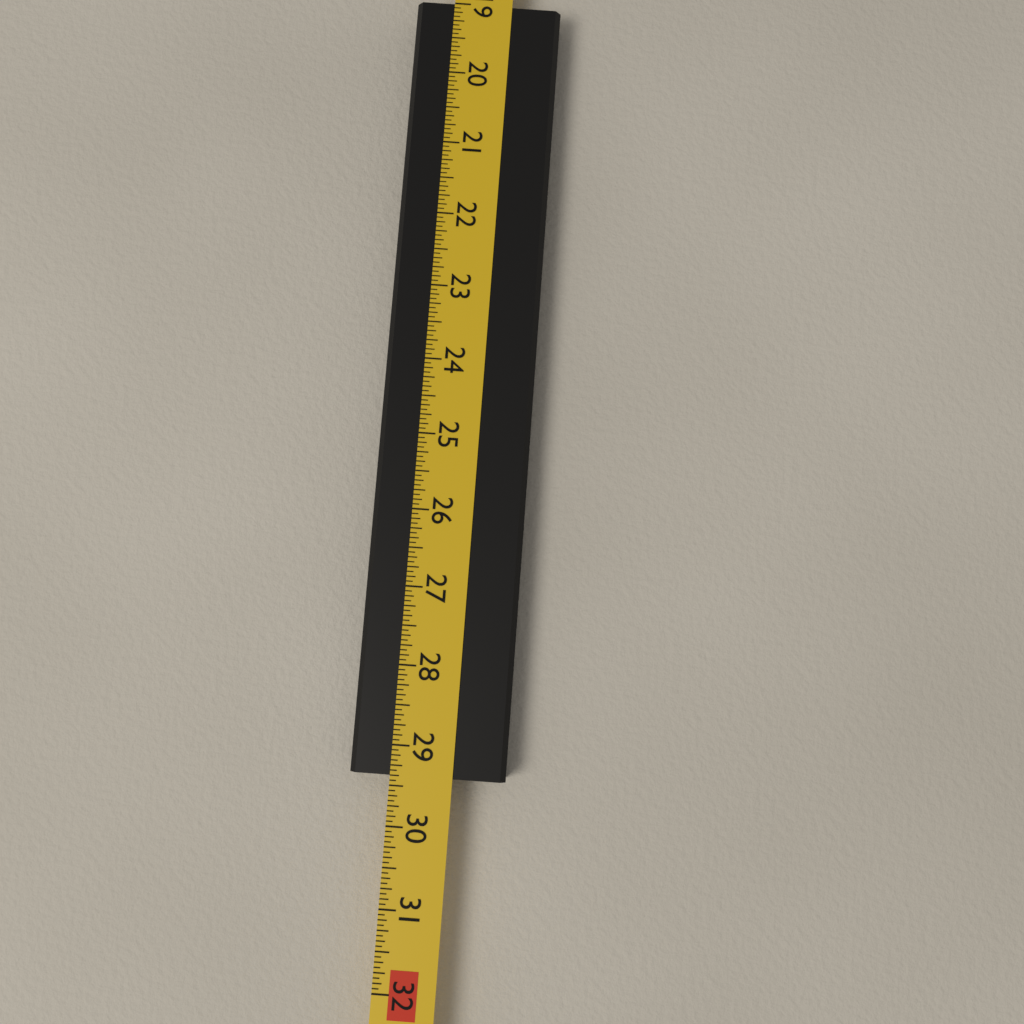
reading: 29.3750 in
